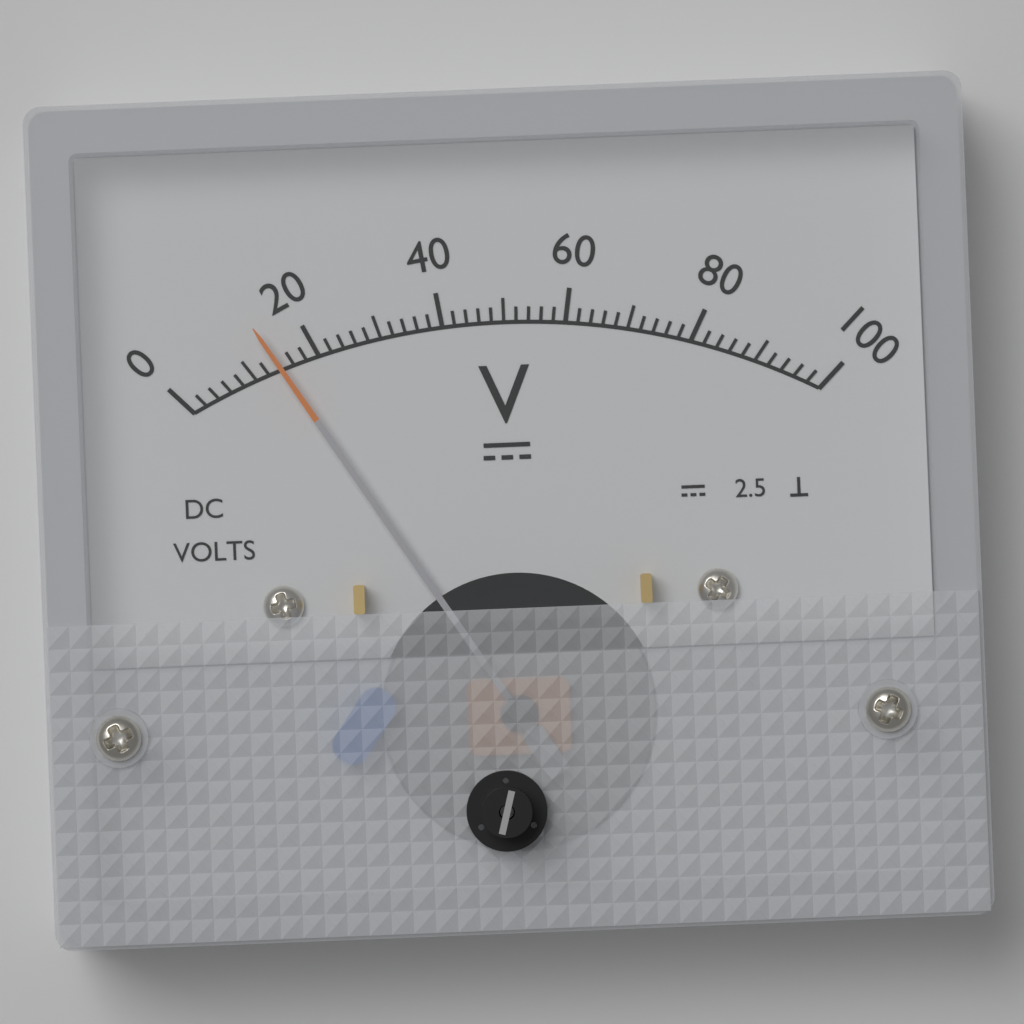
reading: 14 V
